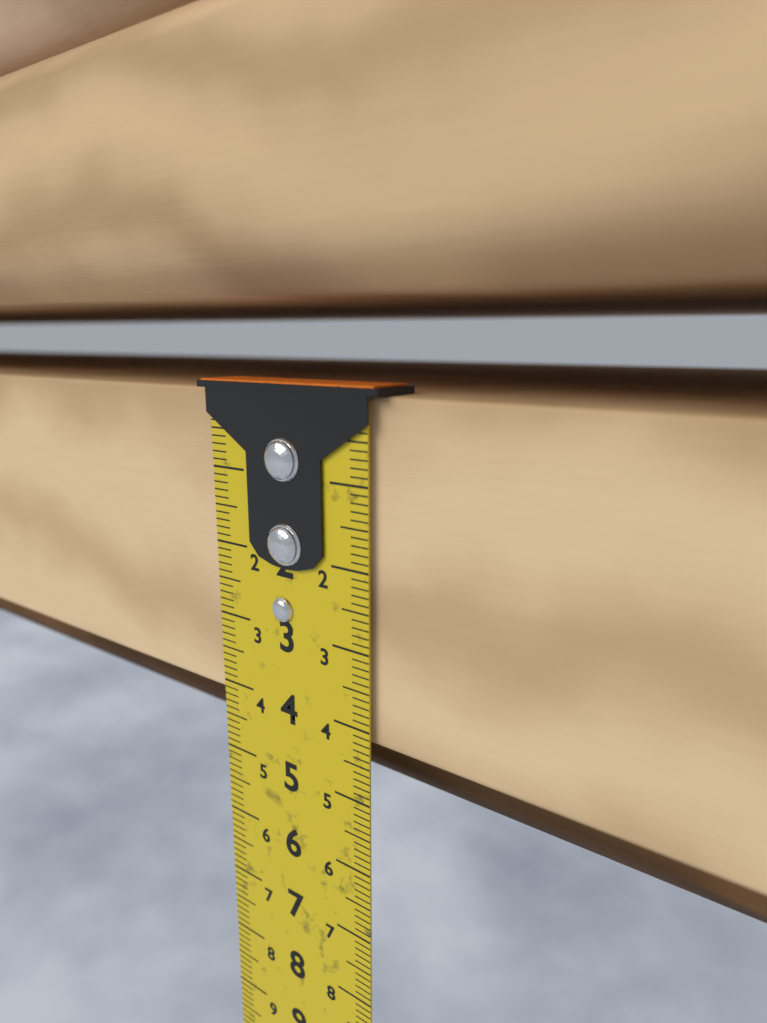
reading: 4.2 cm
